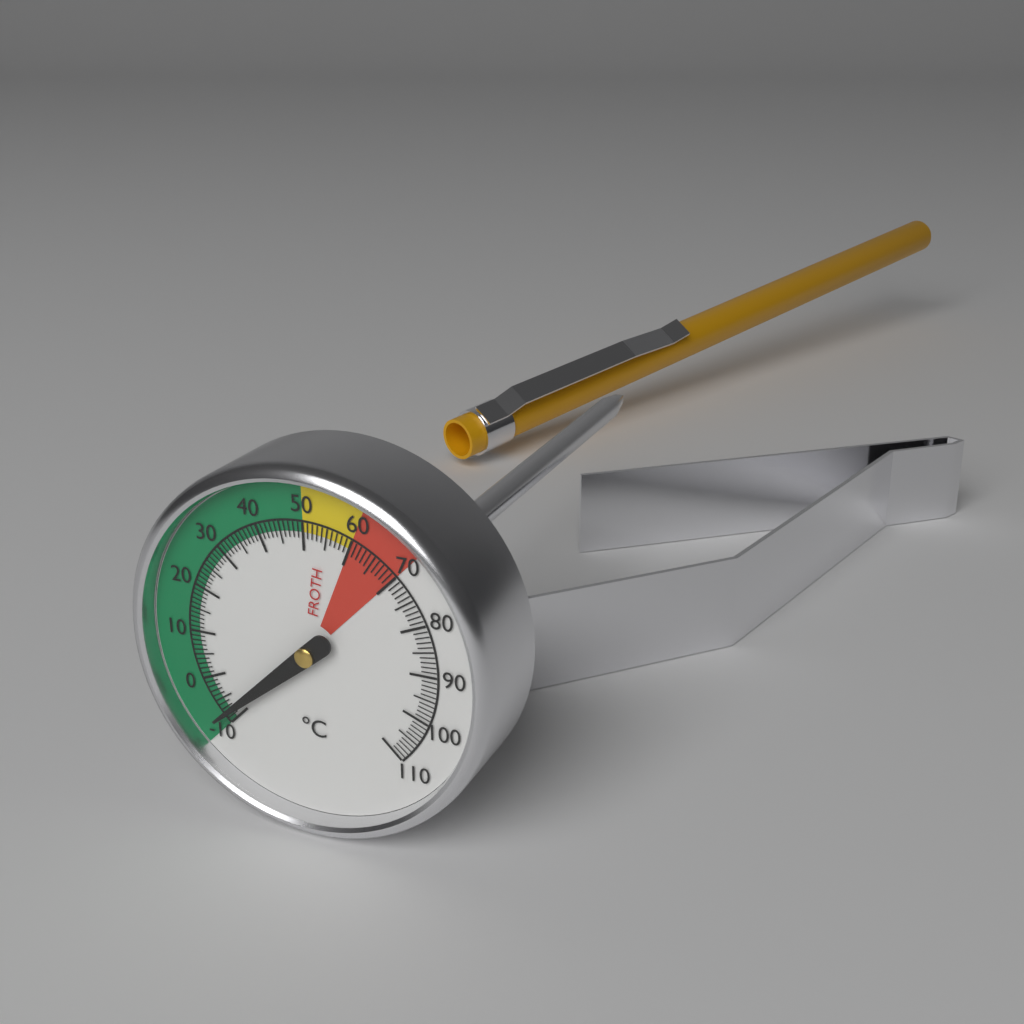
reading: -8 °C
